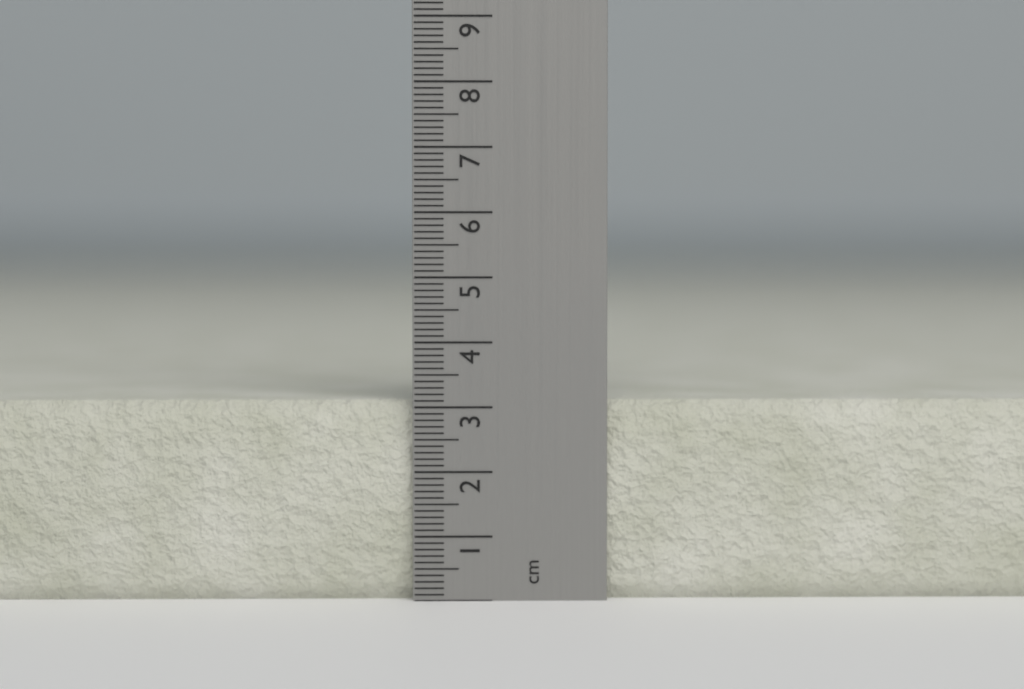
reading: 3.1 cm
